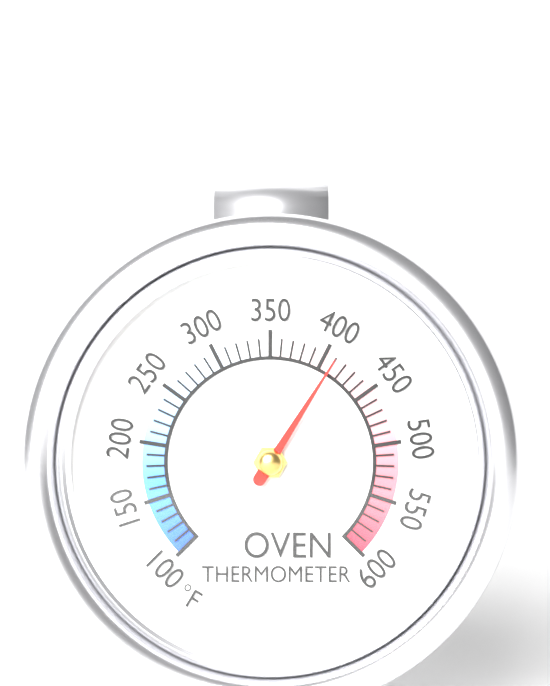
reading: 410 °F
